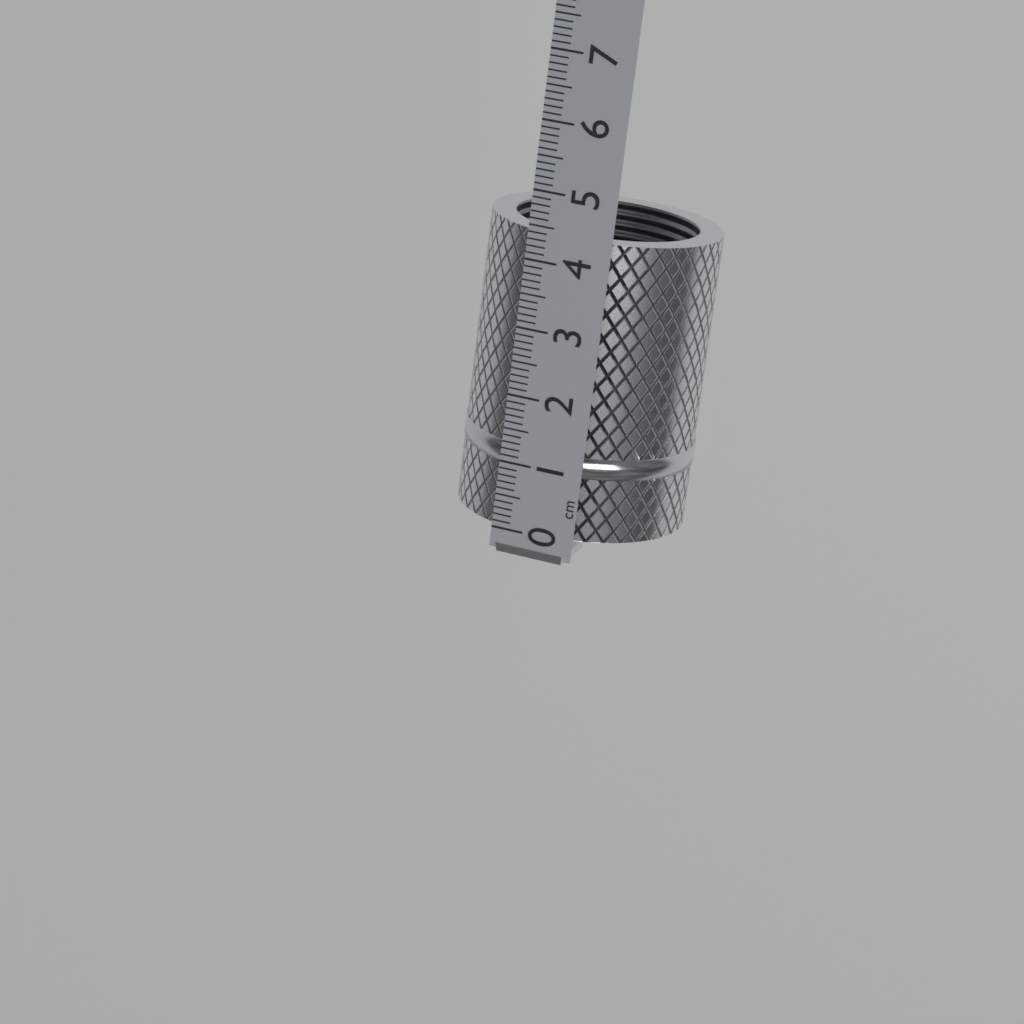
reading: 4.4 cm
